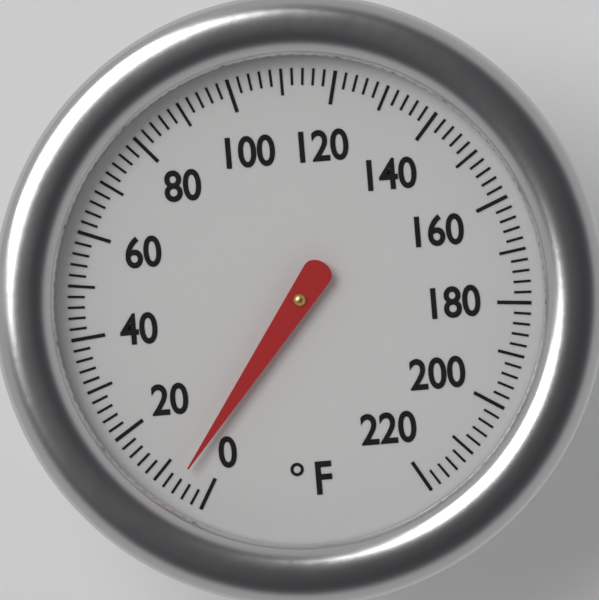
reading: 6 °F
